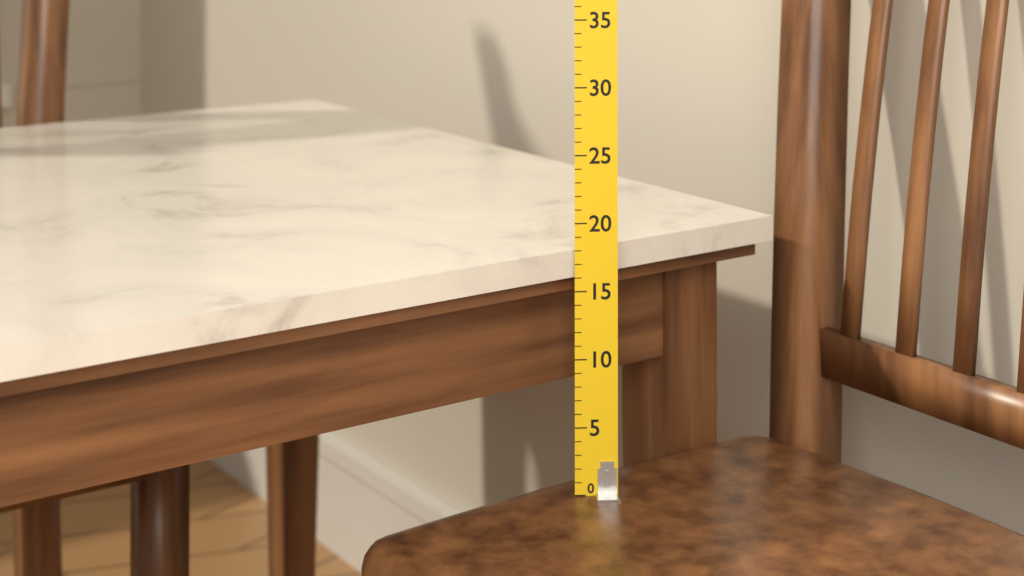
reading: 18 (no unit)
